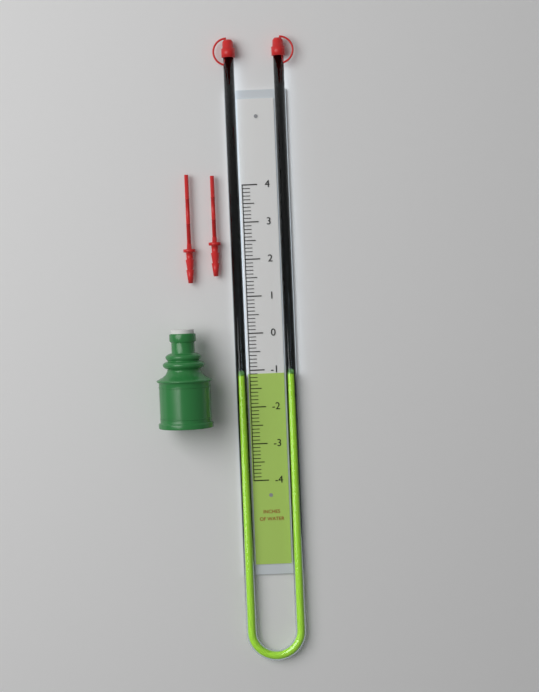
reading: -1.1 in
